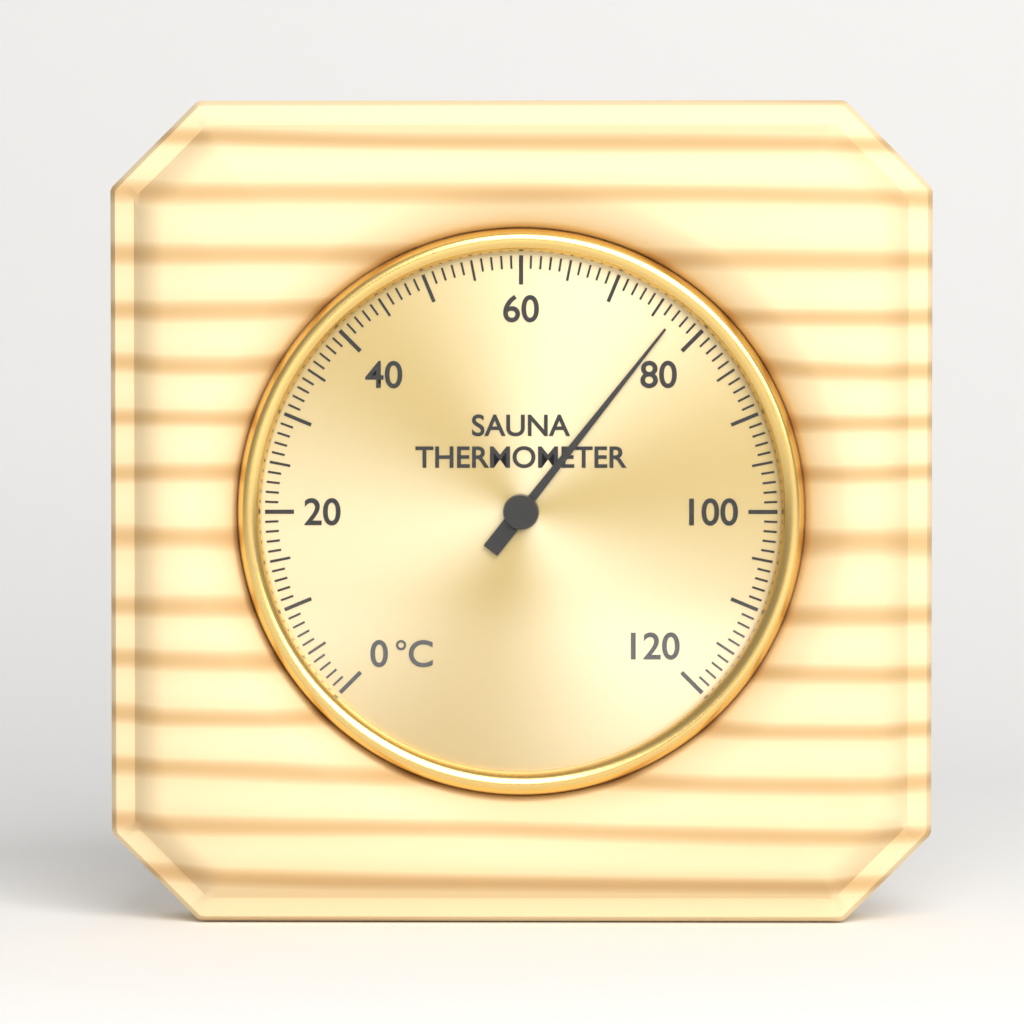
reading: 77 °C
